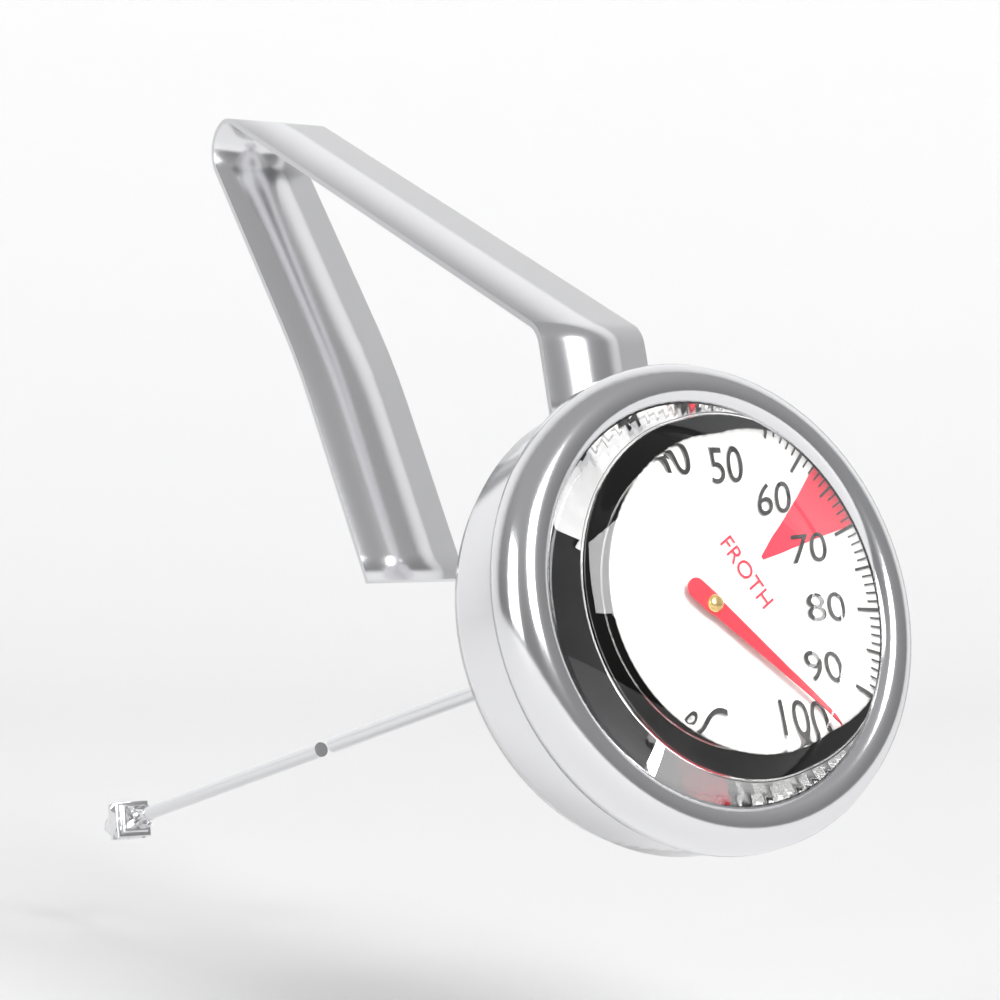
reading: 96 °C
